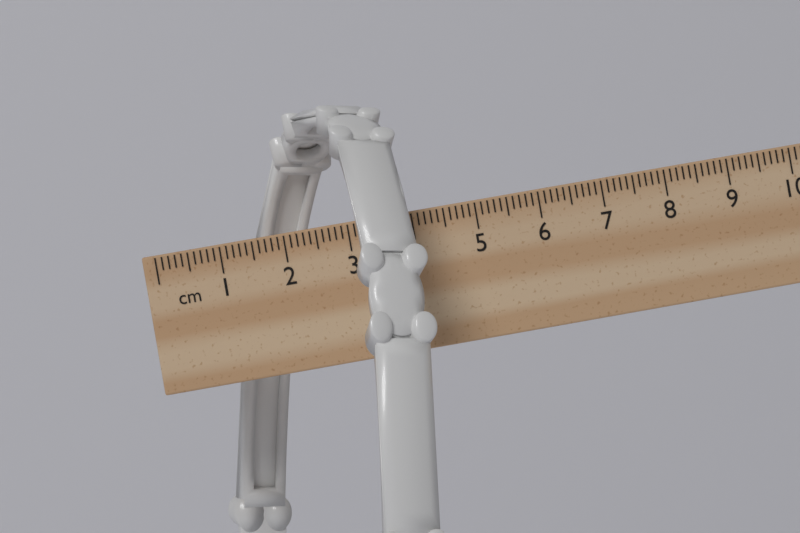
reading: 4.0 cm
